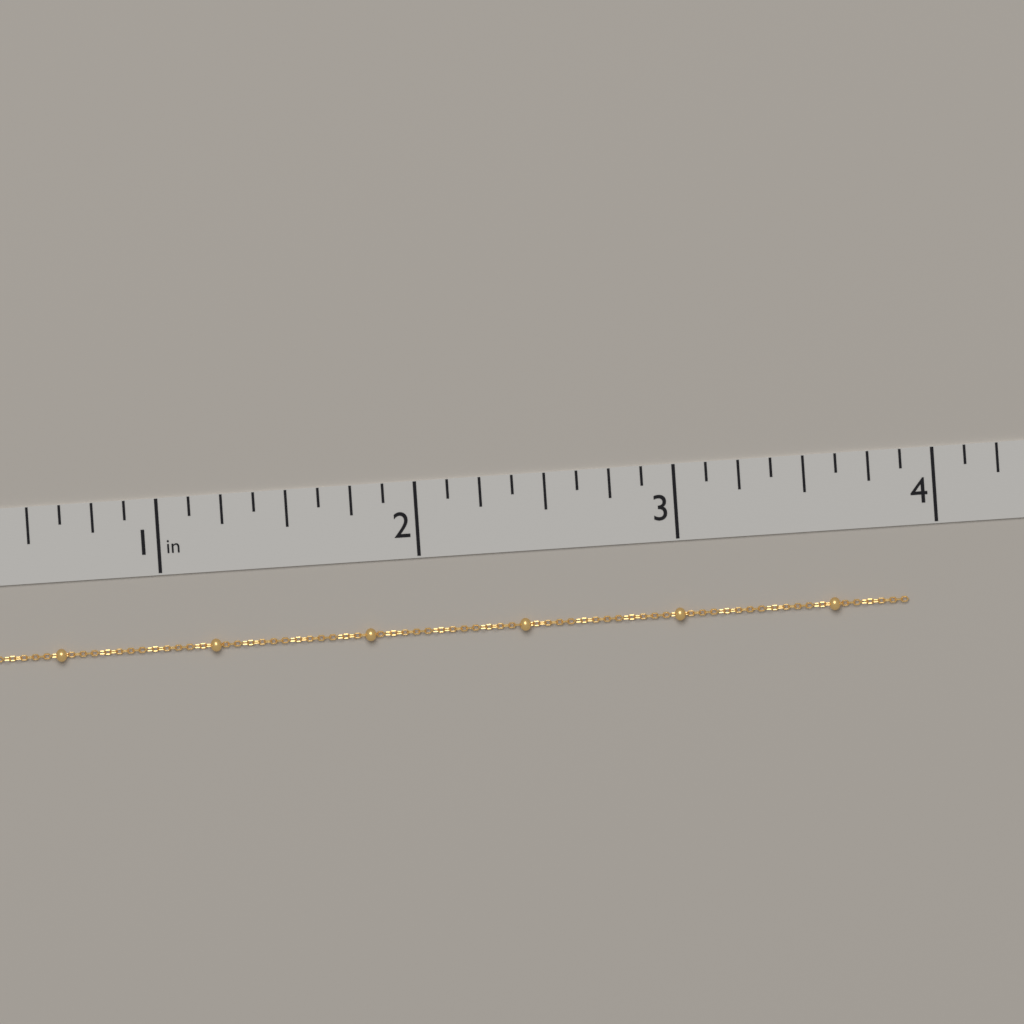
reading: 3.875 in
